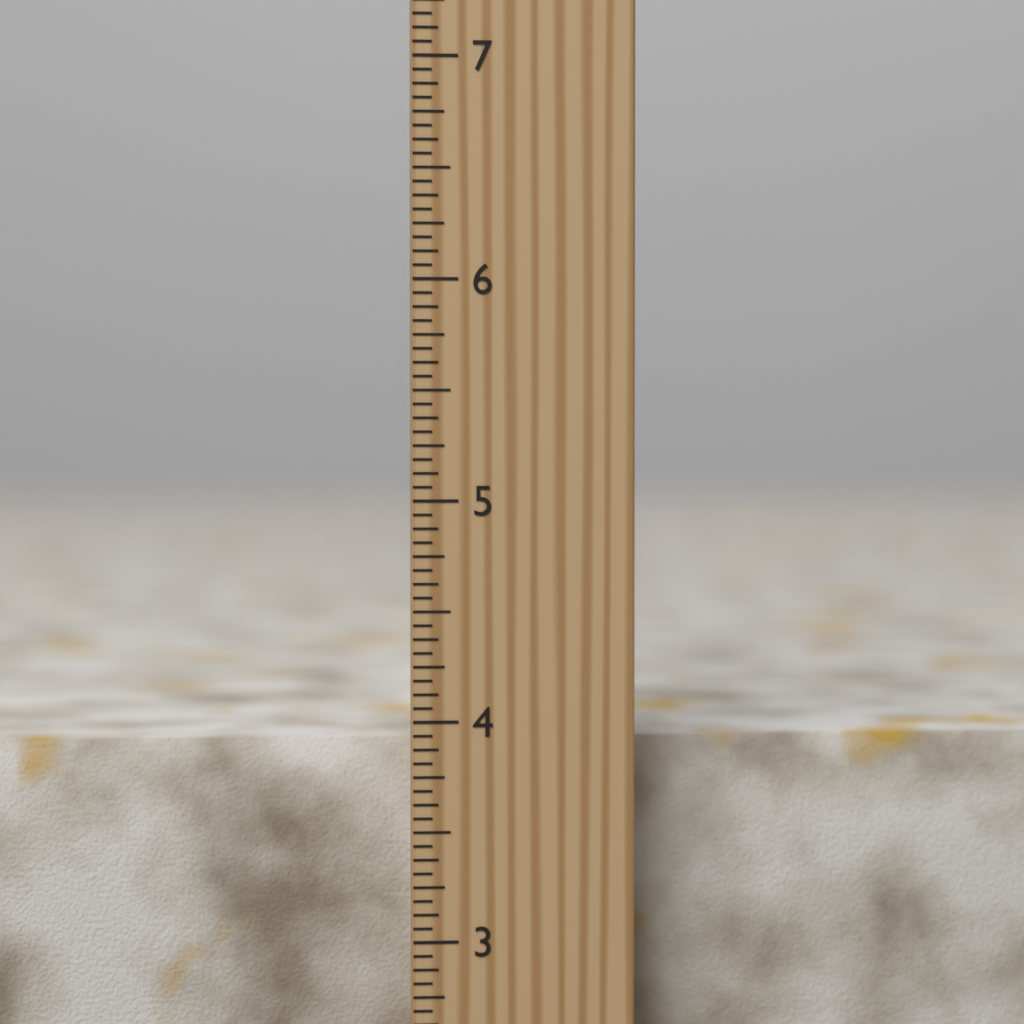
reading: 3.8750 inch
